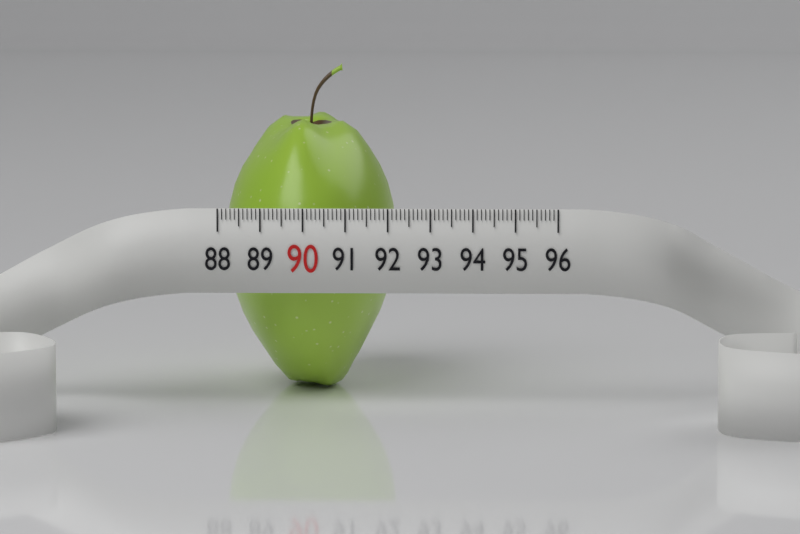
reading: 92.1 (no unit)
